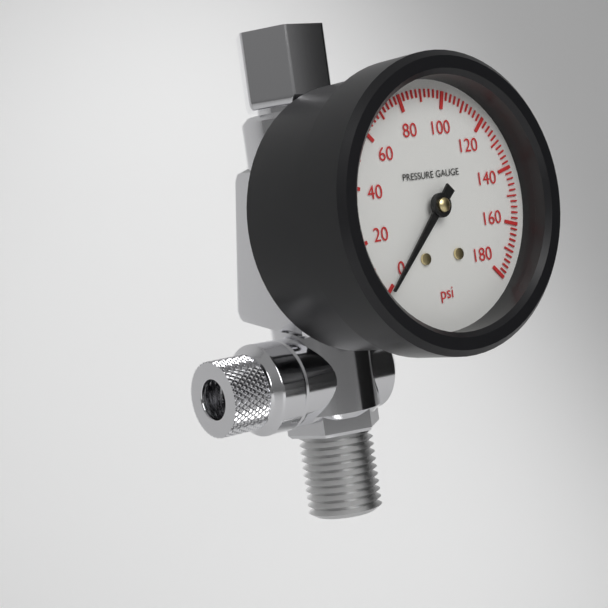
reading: 0 psi
